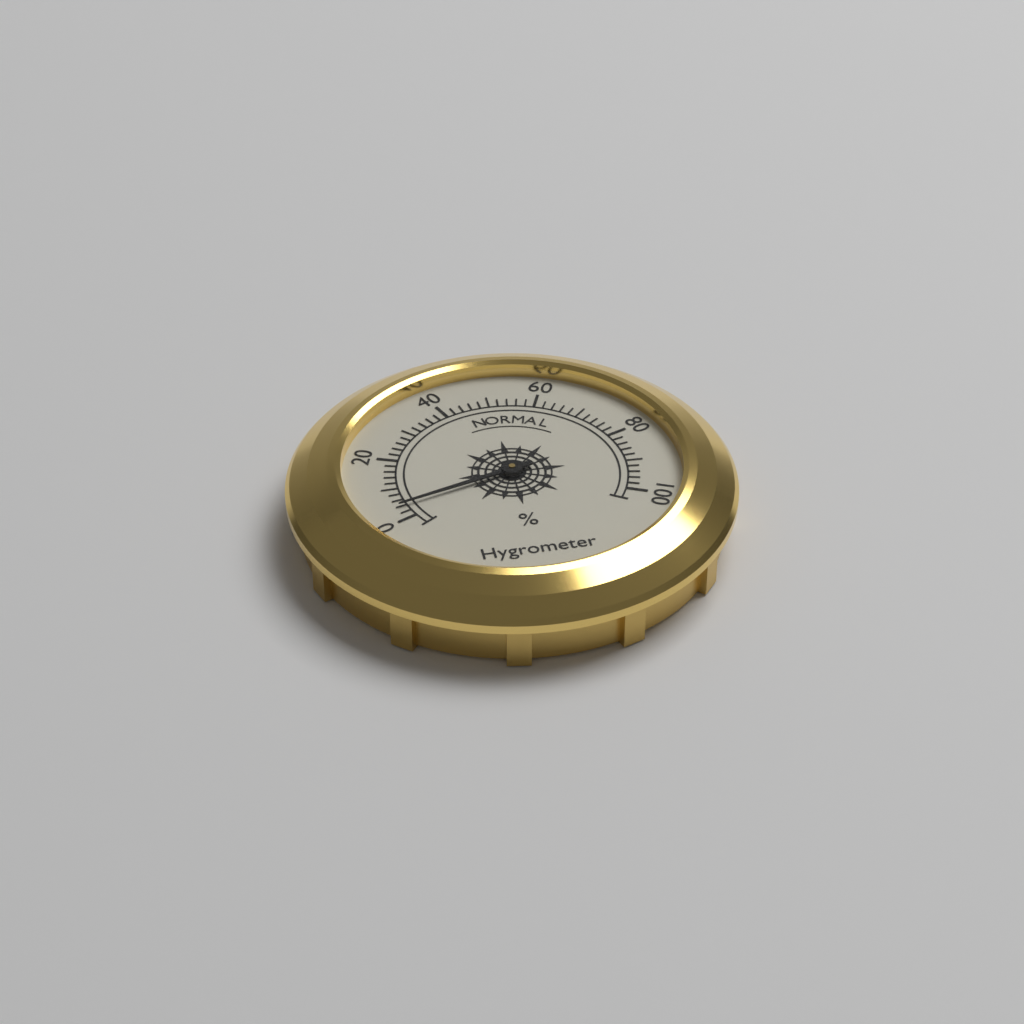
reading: 4 %
